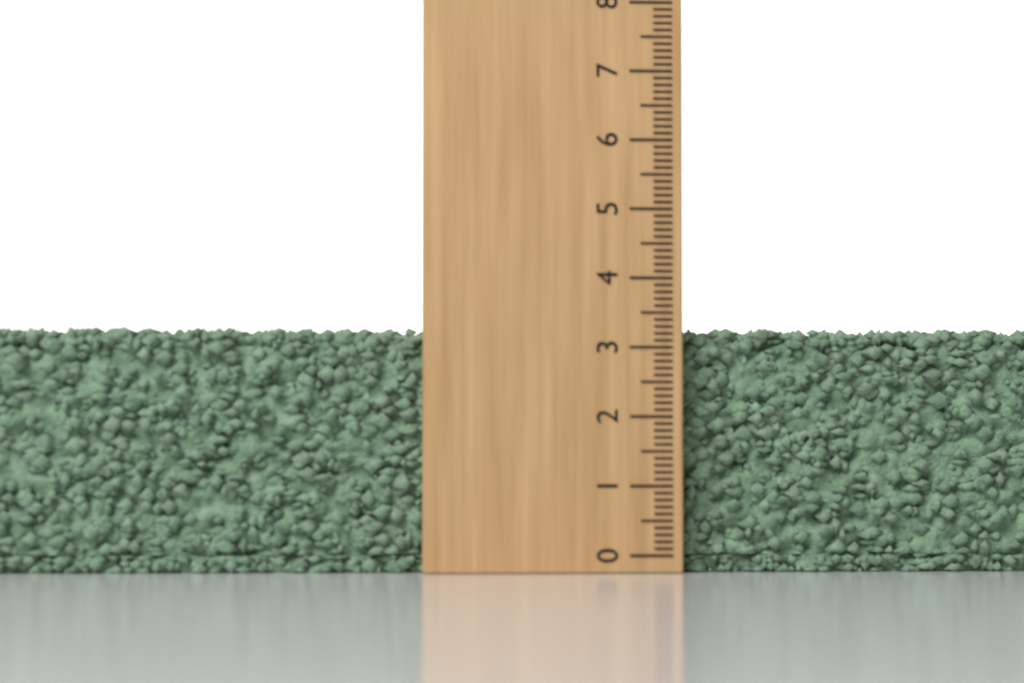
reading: 3.3 (no unit)
